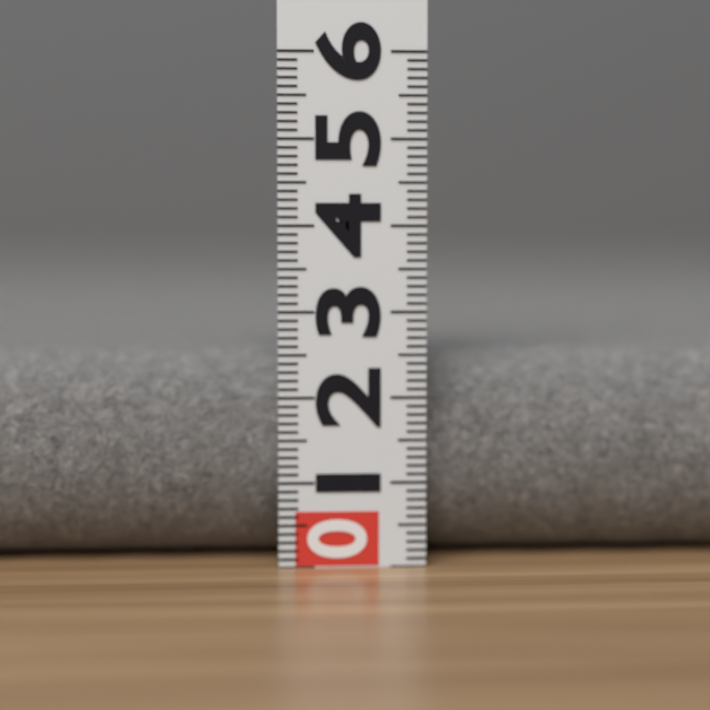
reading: 2.5 (no unit)
